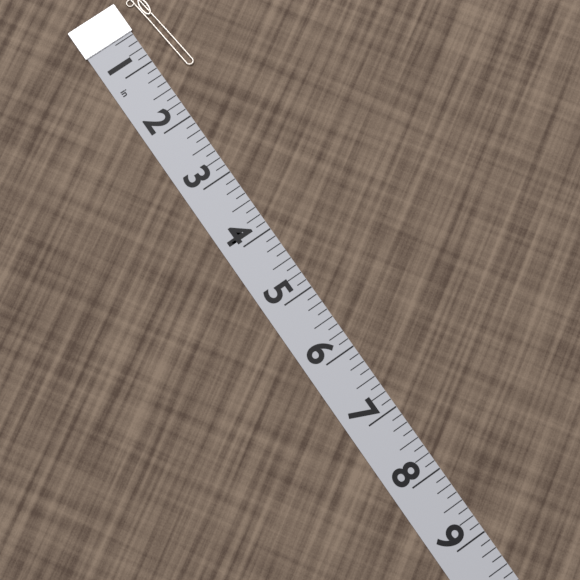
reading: 1.375 in
